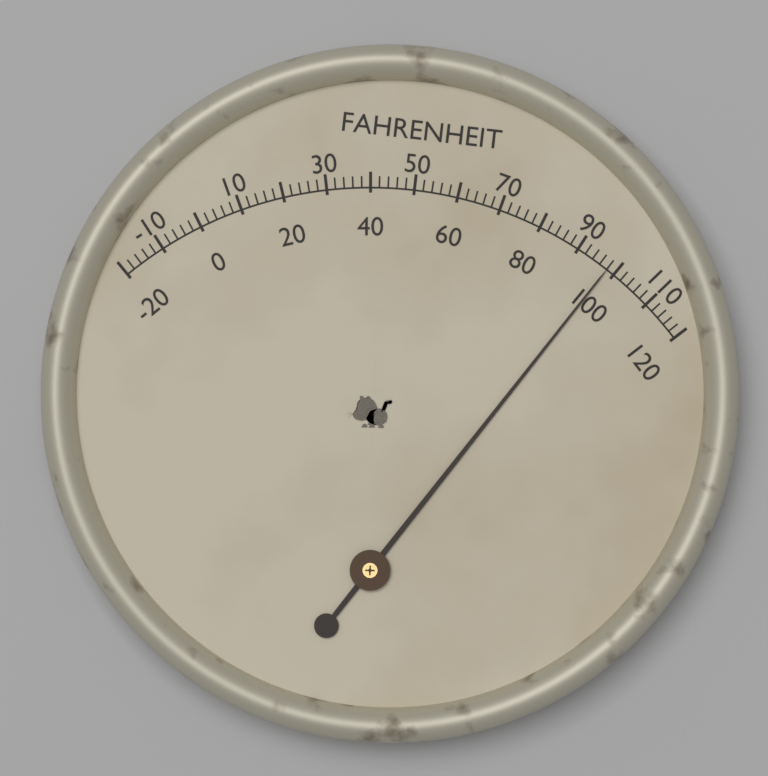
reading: 98 °F
